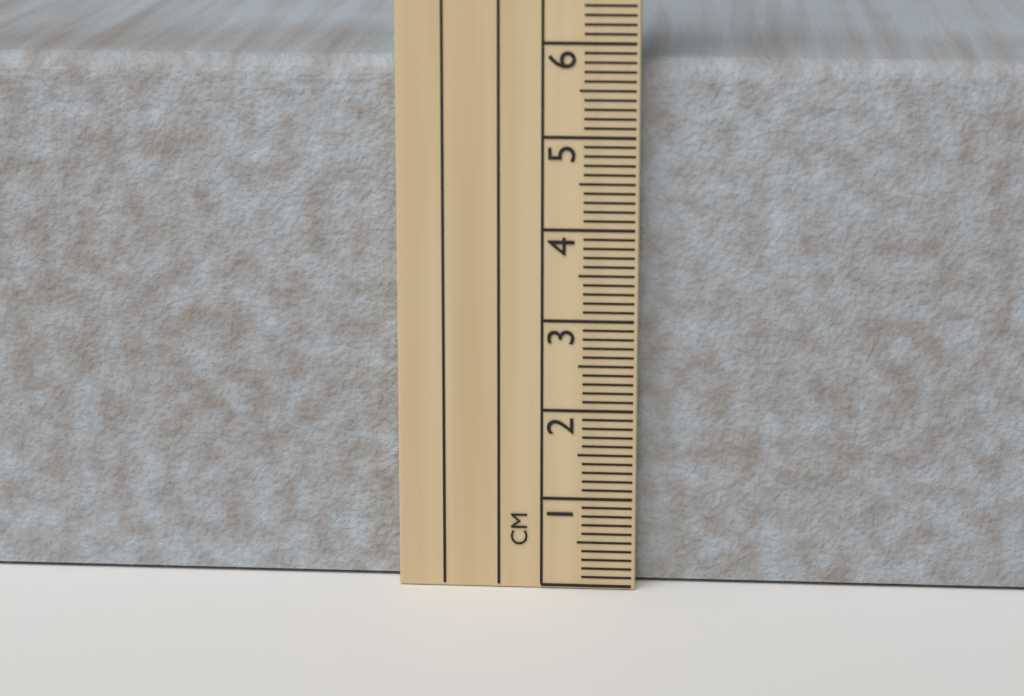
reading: 5.8 cm
